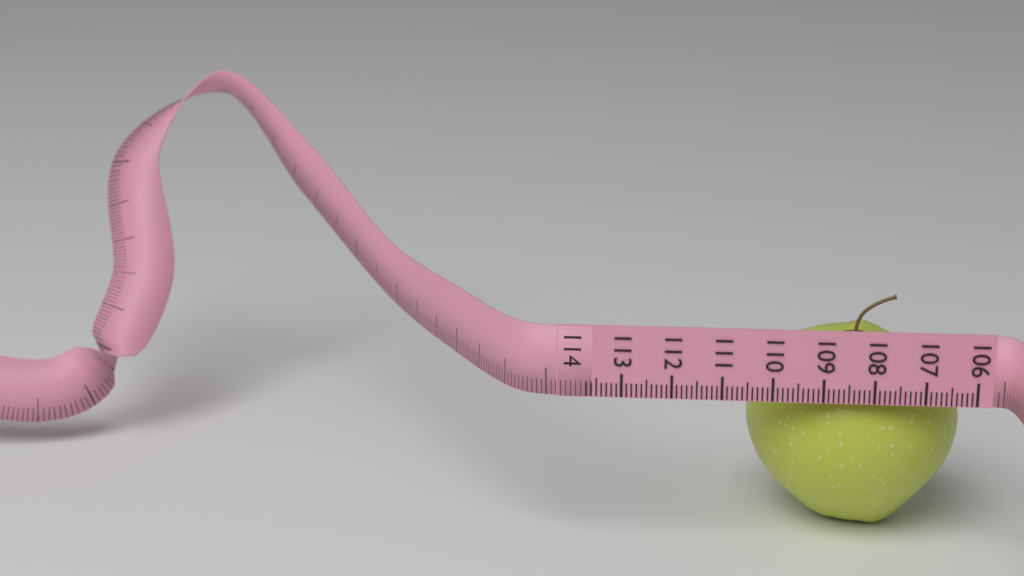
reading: 110.4 (no unit)
